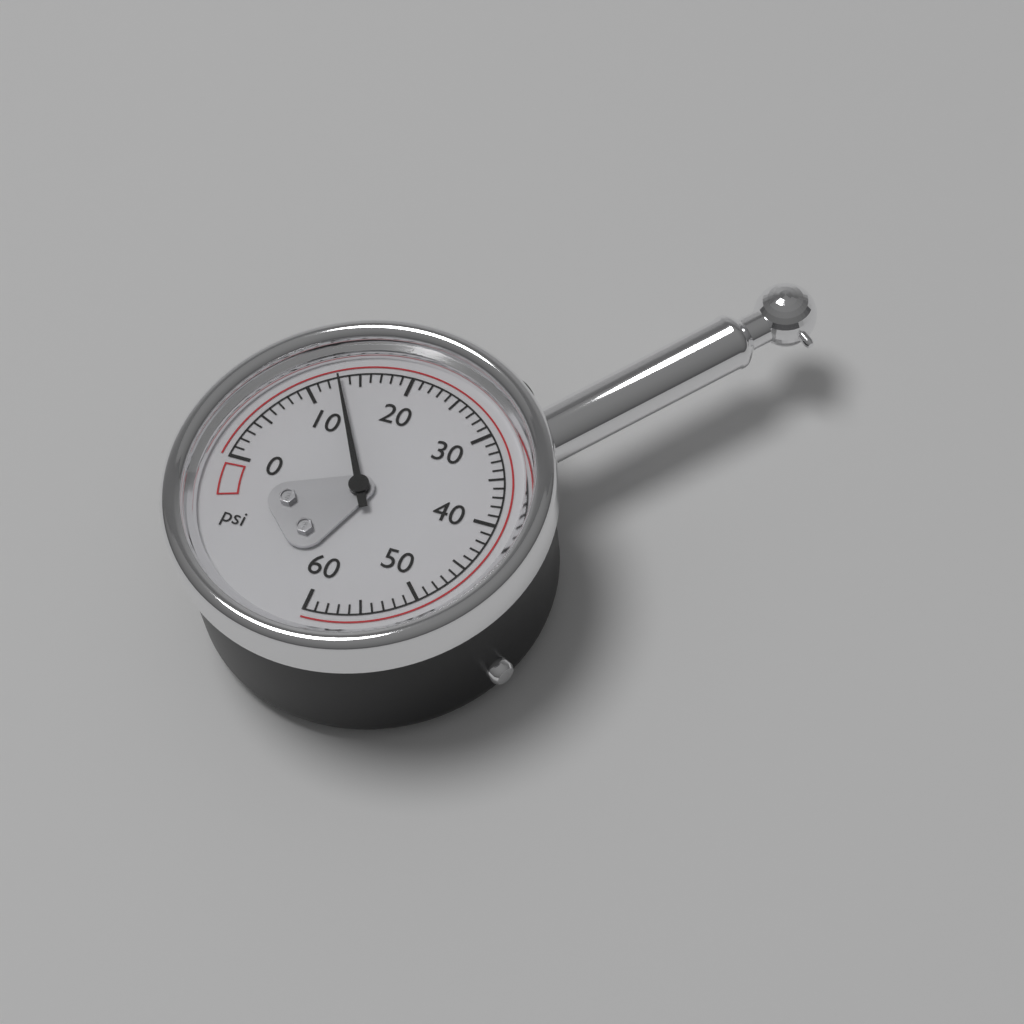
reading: 13 psi
